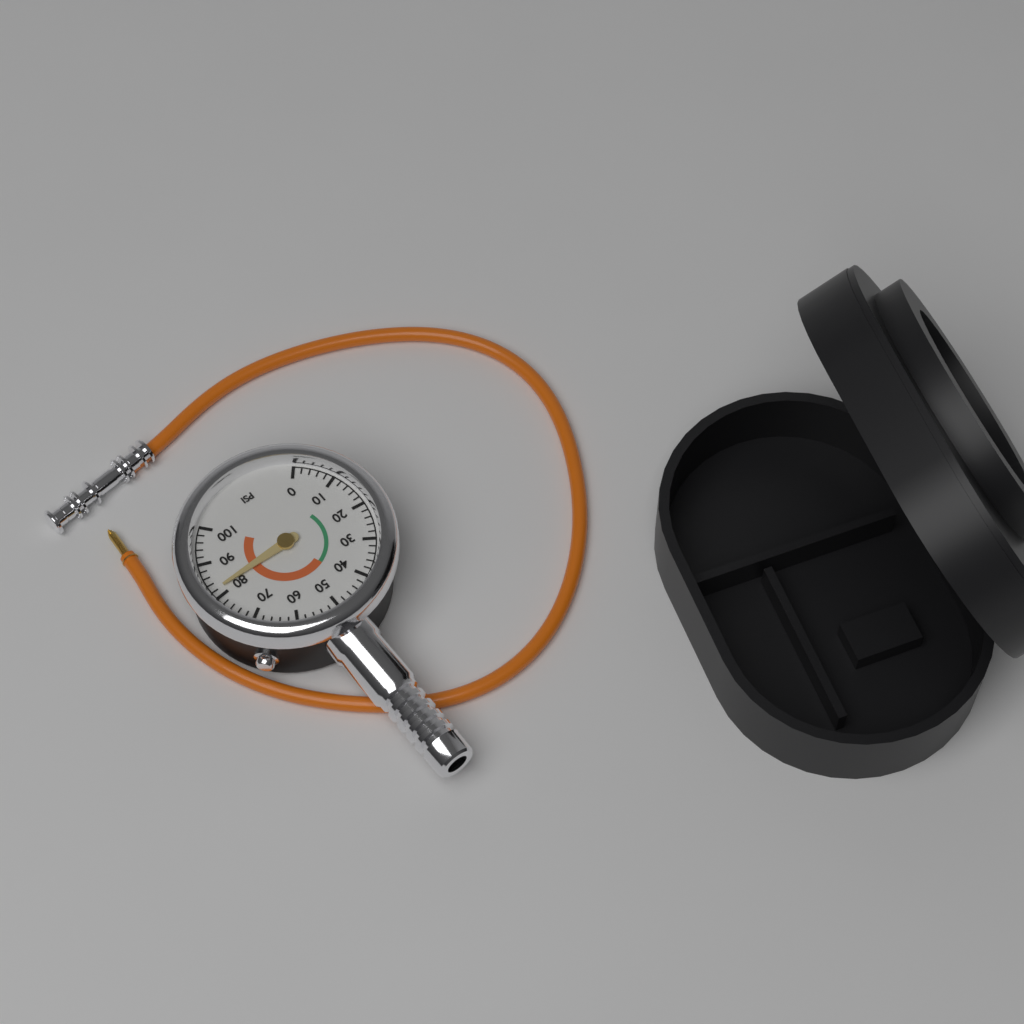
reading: 82 psi
